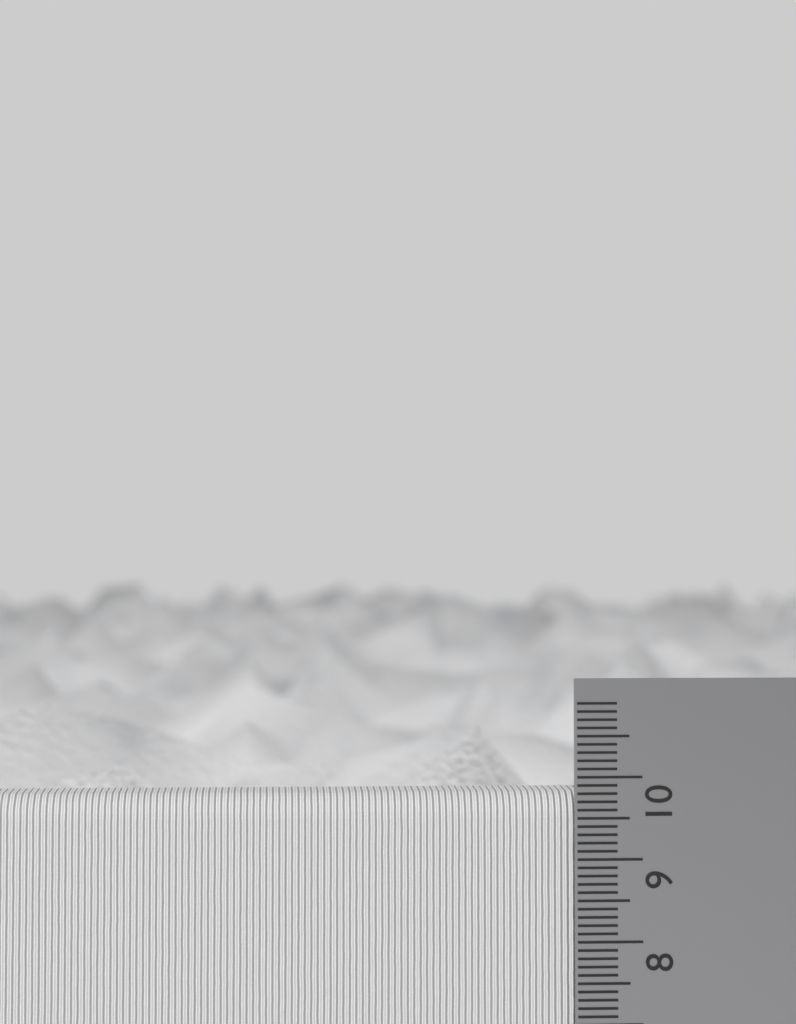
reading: 9.8 cm
